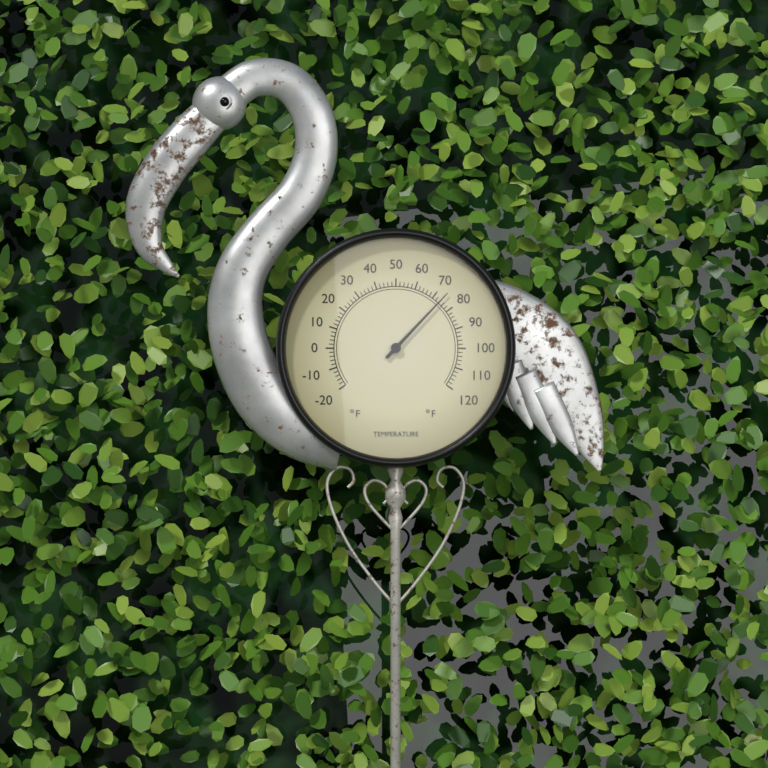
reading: 74 °F
